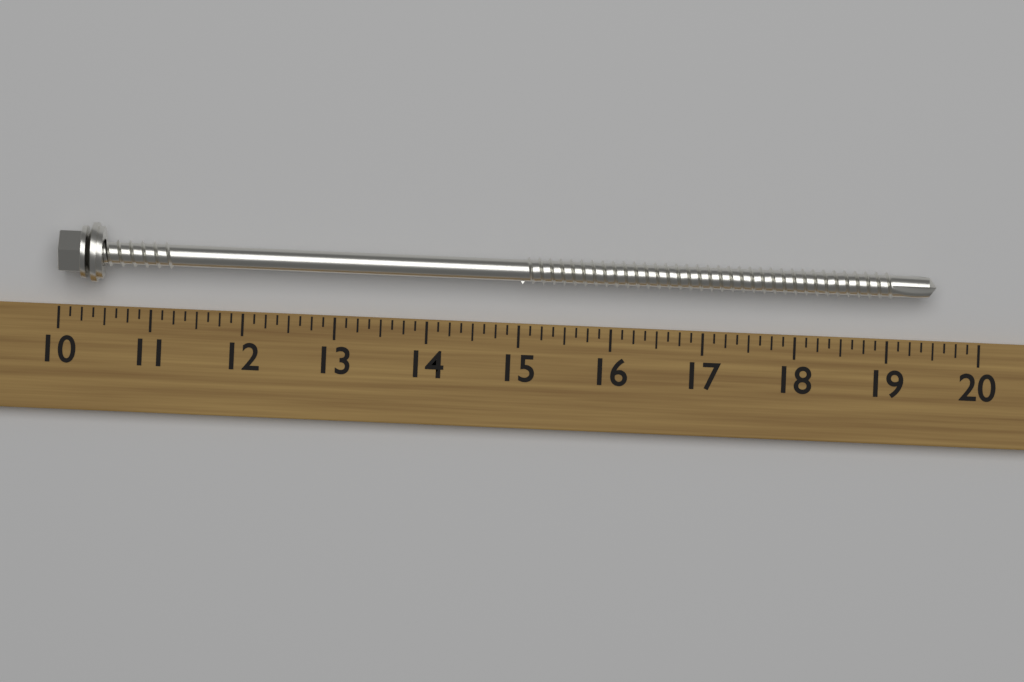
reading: 19.500 (no unit)
